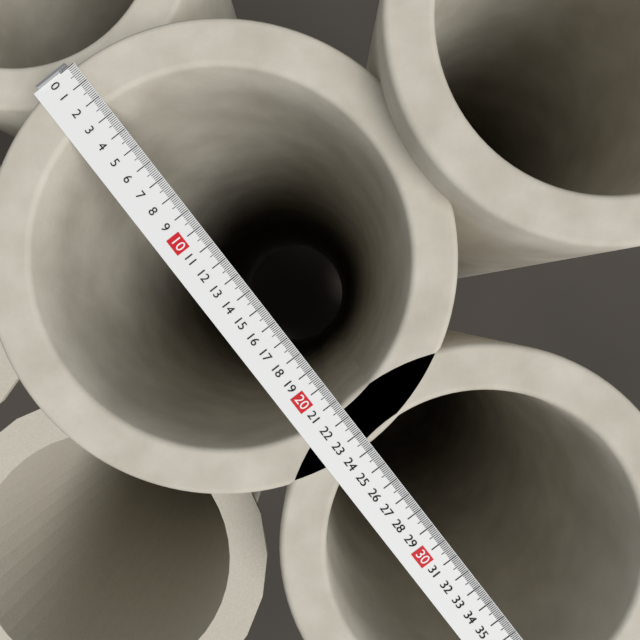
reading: 23.8 (no unit)
